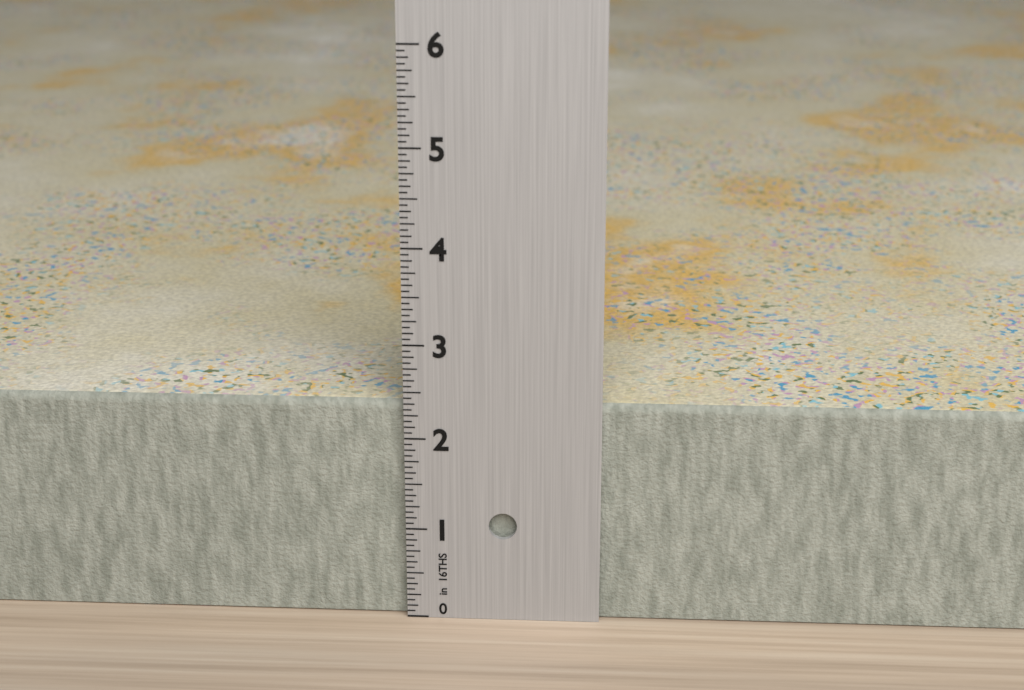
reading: 2.3750 in
